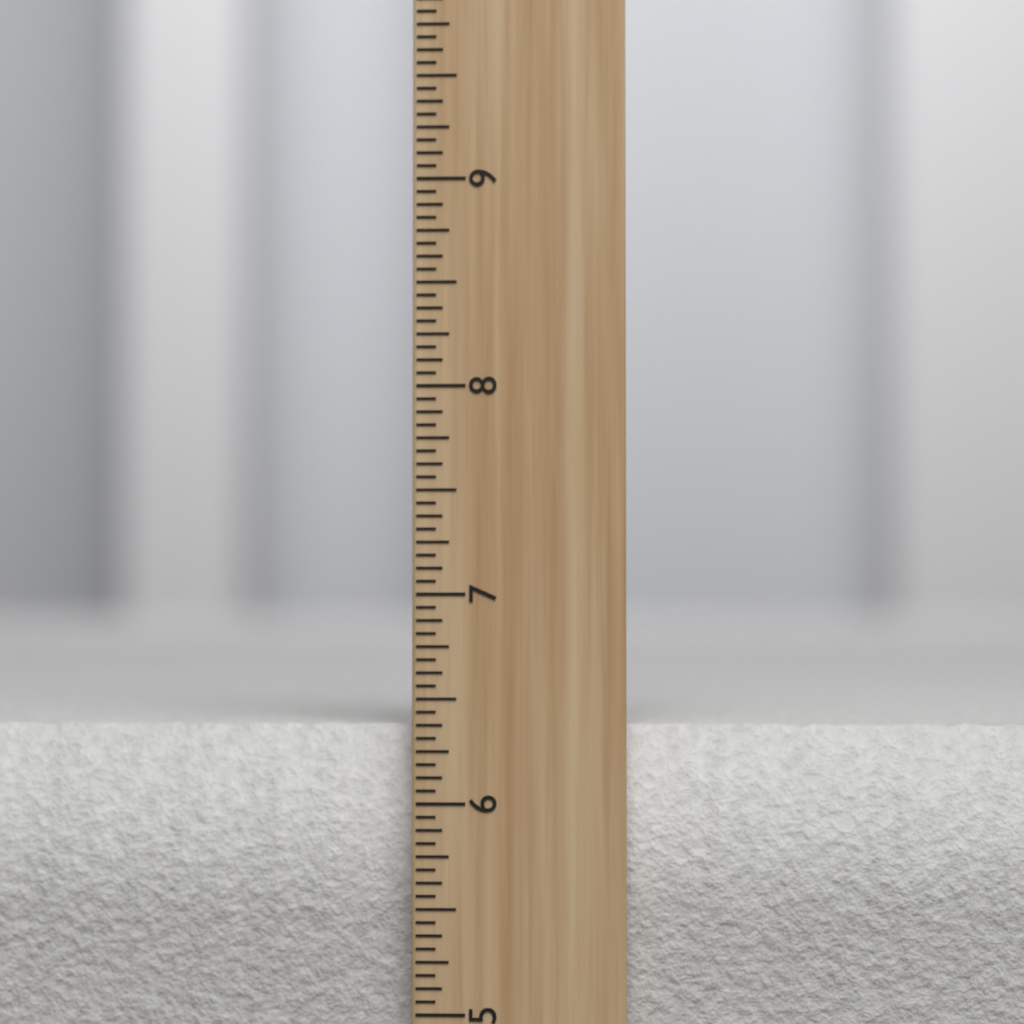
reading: 6.3750 inch
